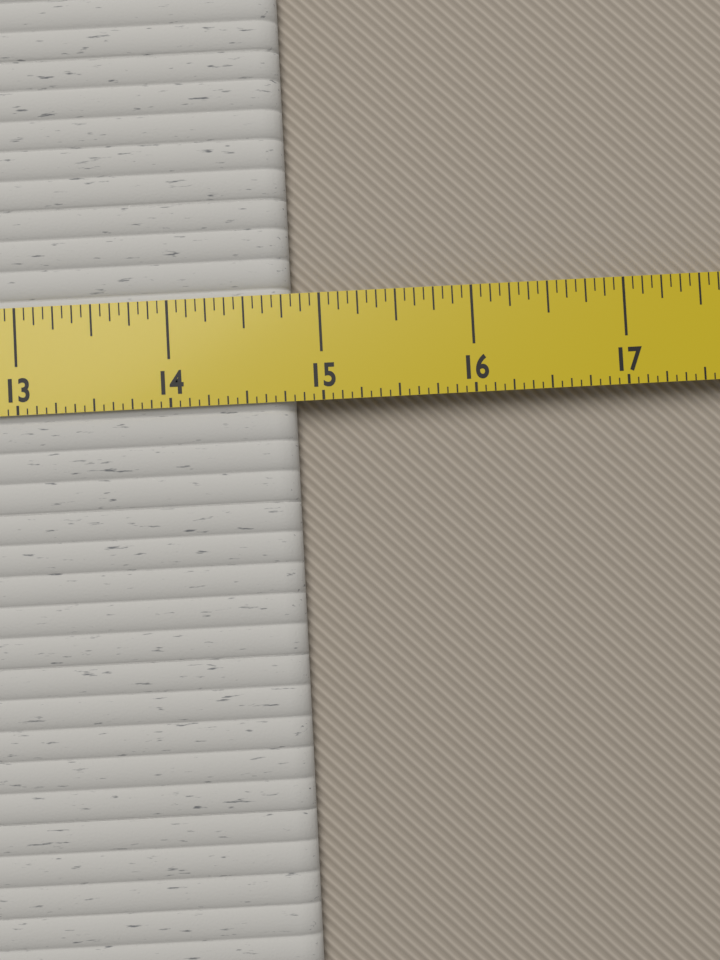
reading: 14.8125 in
